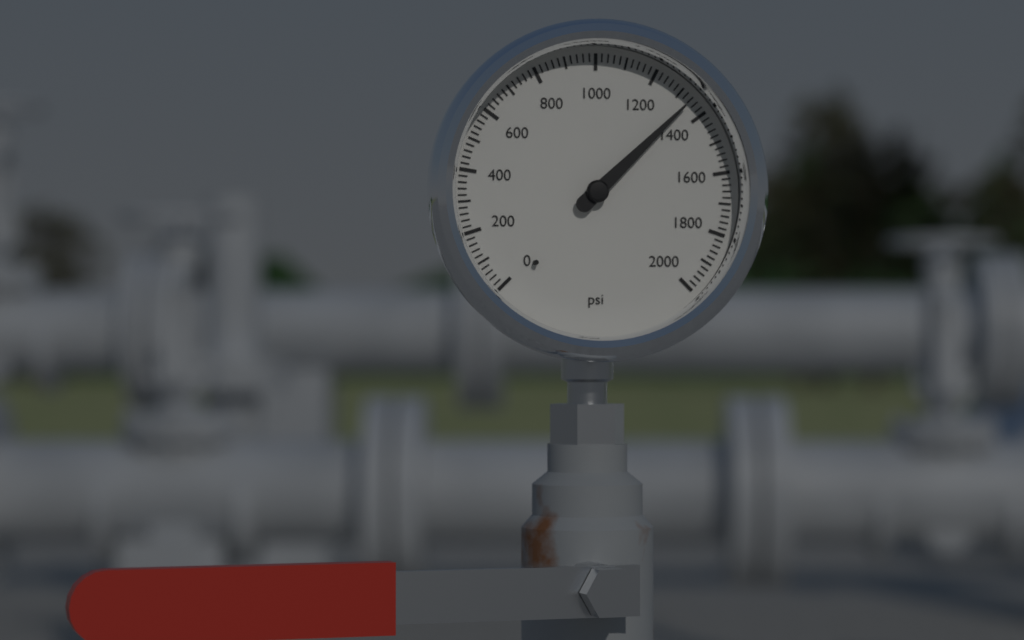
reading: 1340 psi
